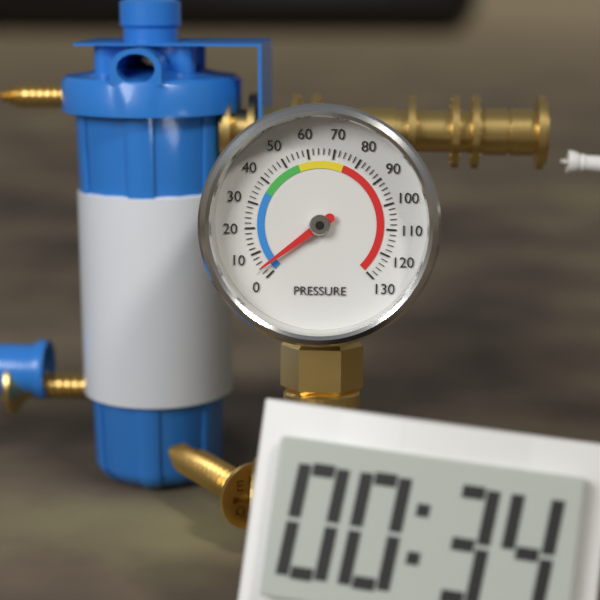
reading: 4 (no unit)
